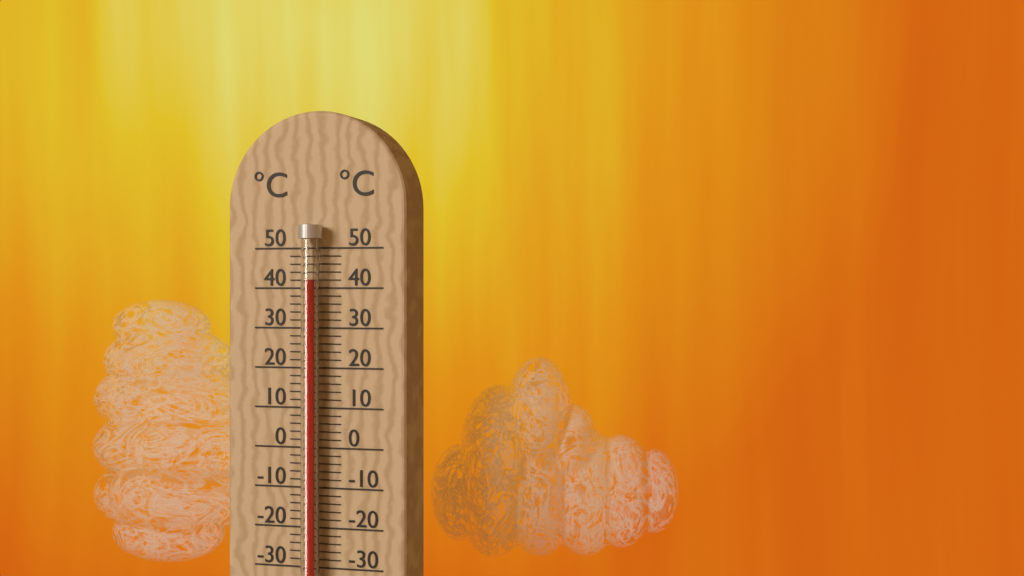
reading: 42 °C
